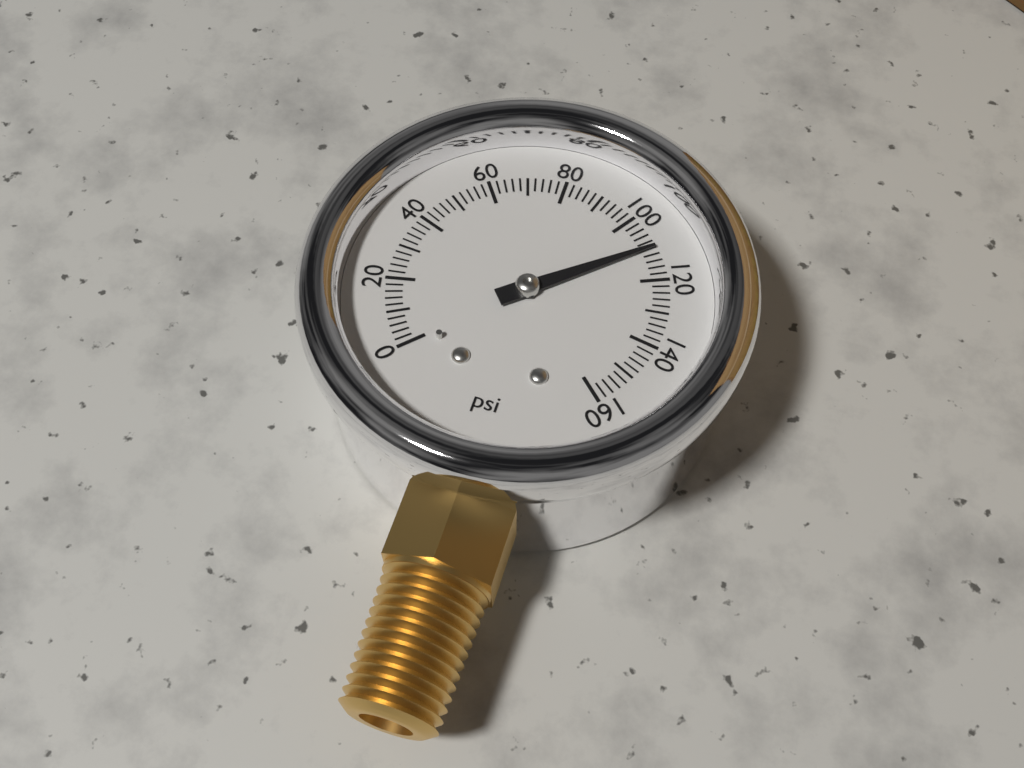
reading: 110 psi
